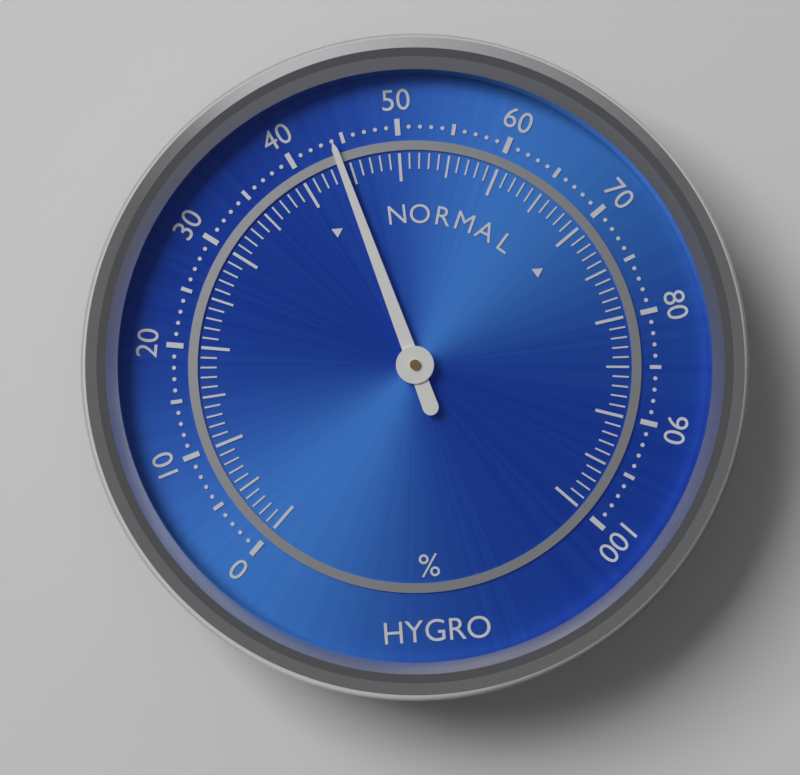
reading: 44 %
